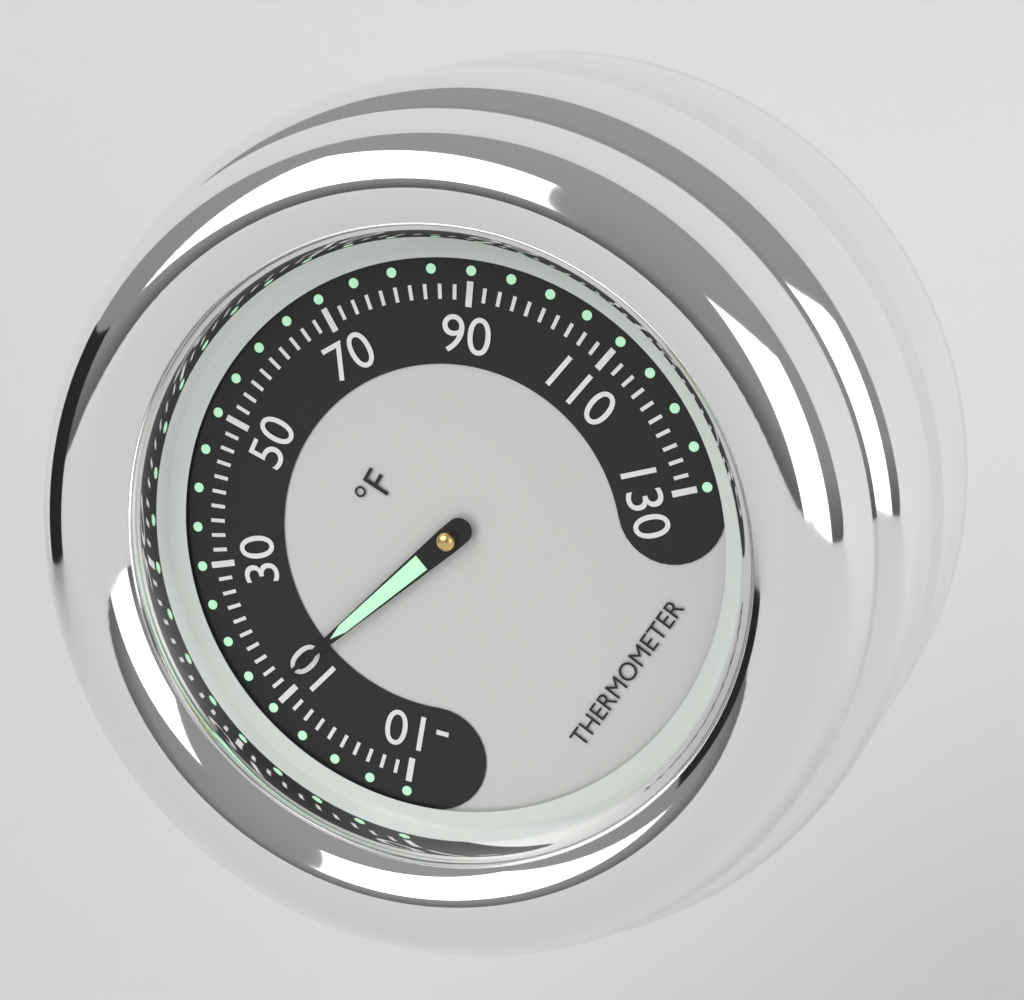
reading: 12 °F
